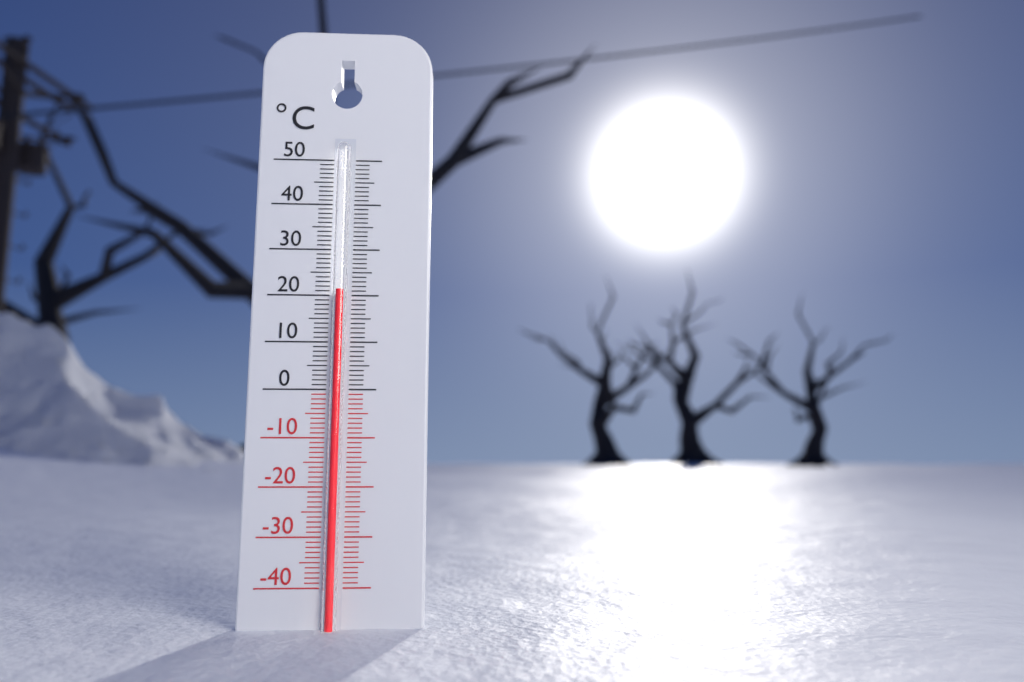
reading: 21 °C
